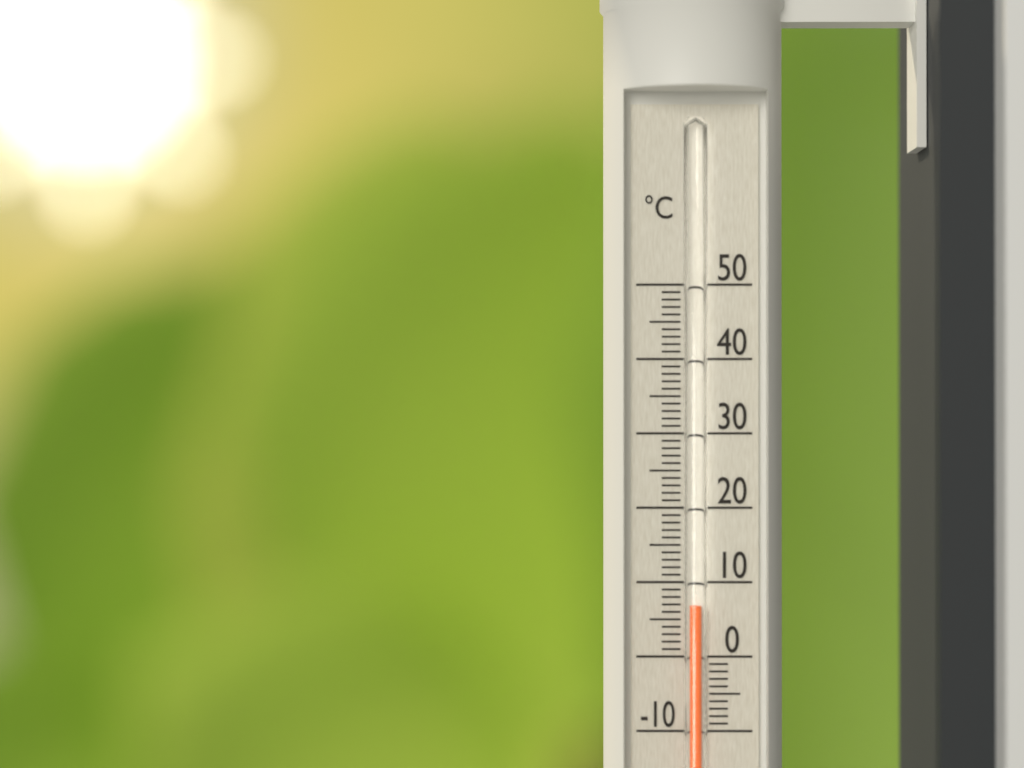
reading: 7 °C
